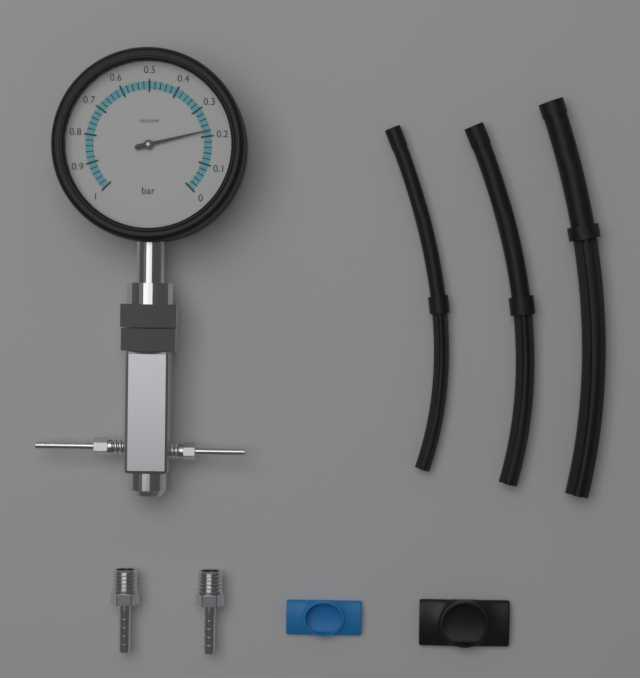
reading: 0.22 bar
